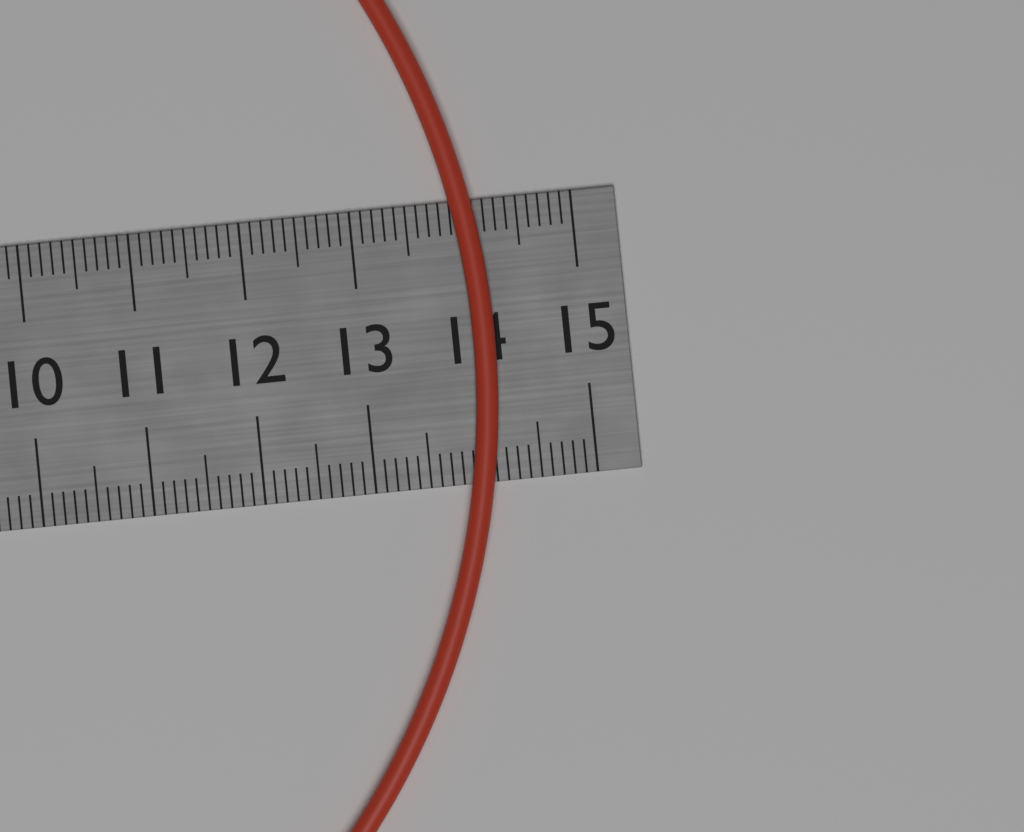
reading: 14.2 cm
